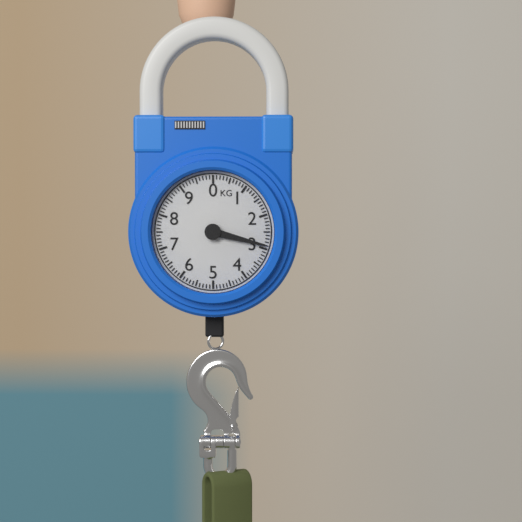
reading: 2.9 kg
